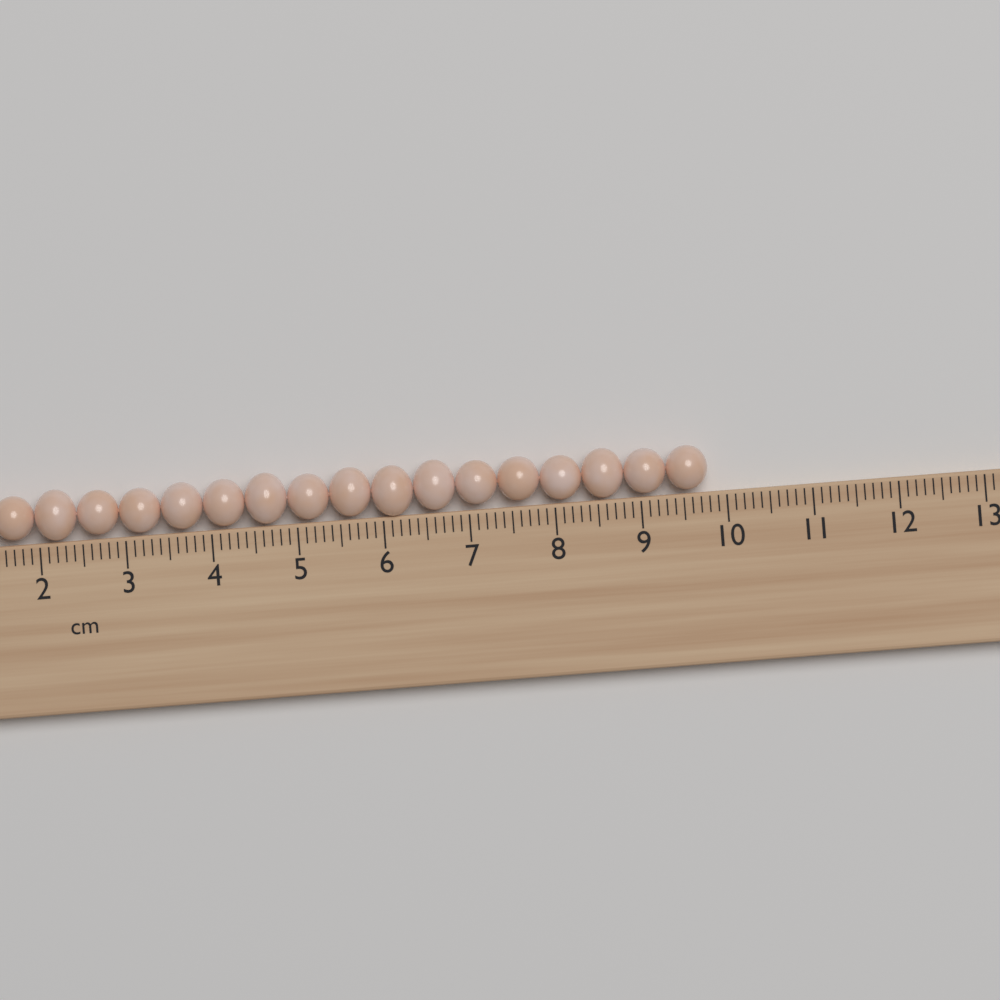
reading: 9.8 cm
